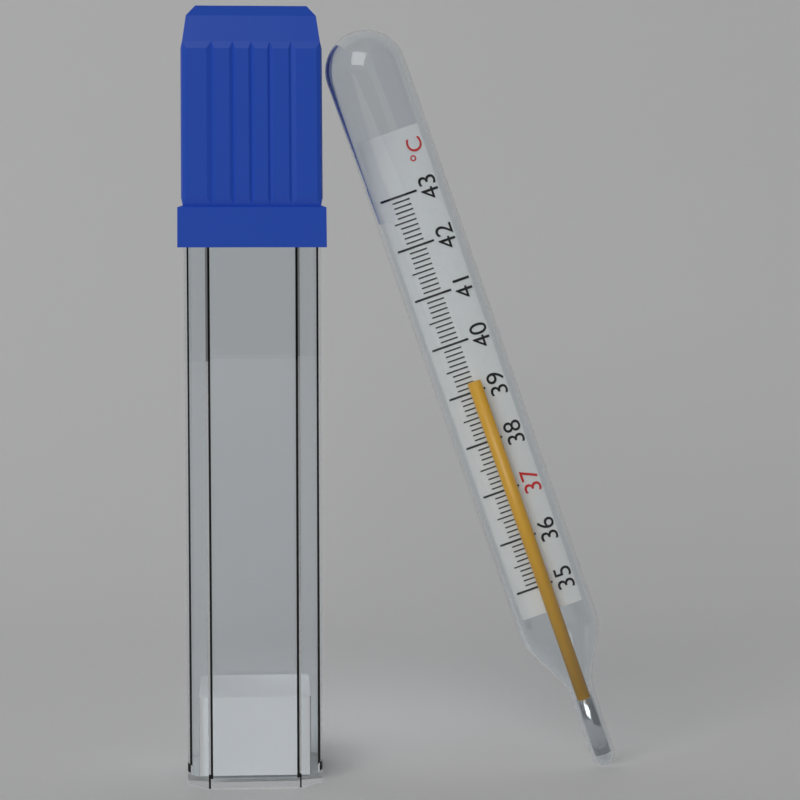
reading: 39.2 °C
